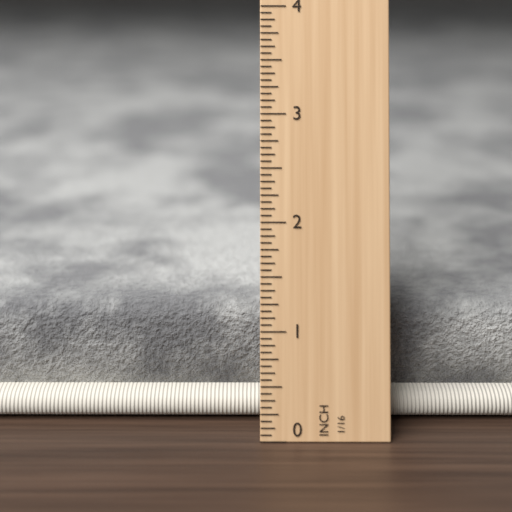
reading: 1.0625 in
